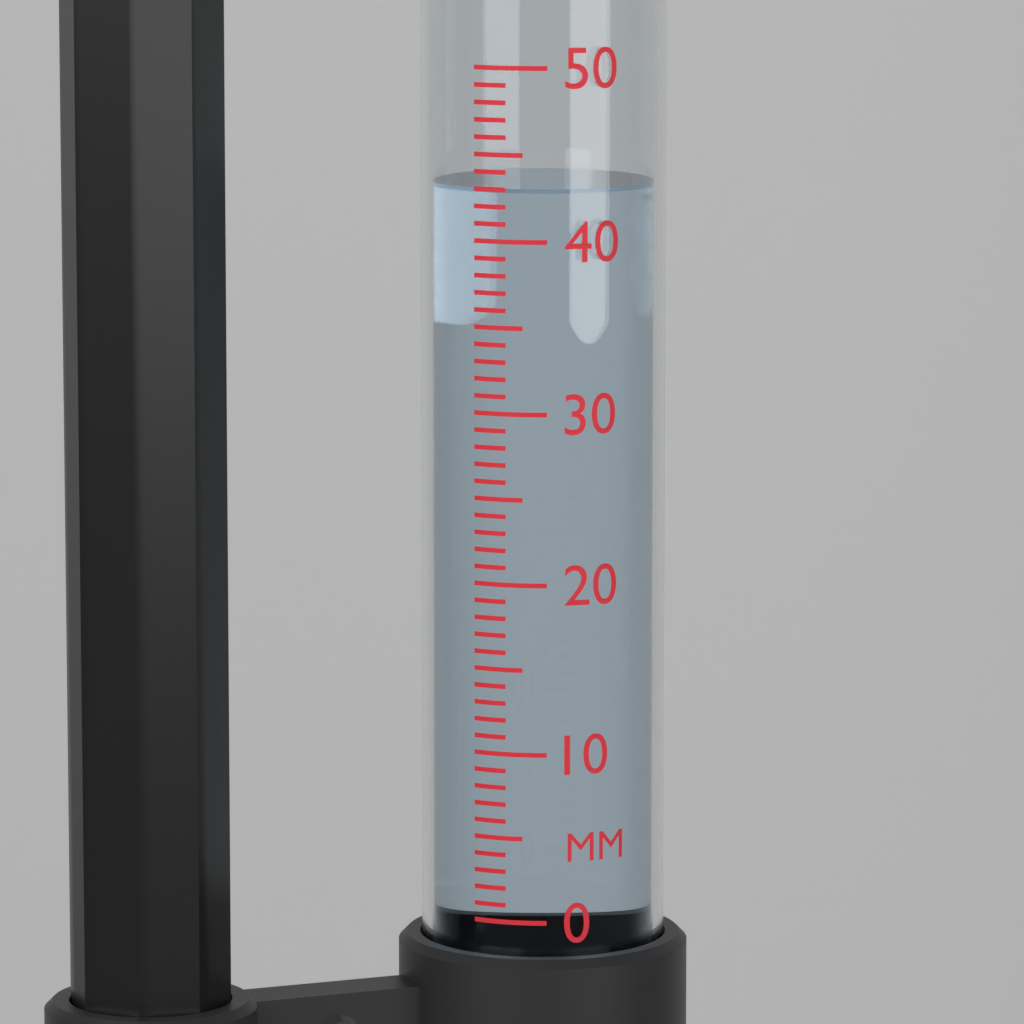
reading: 43 mm
